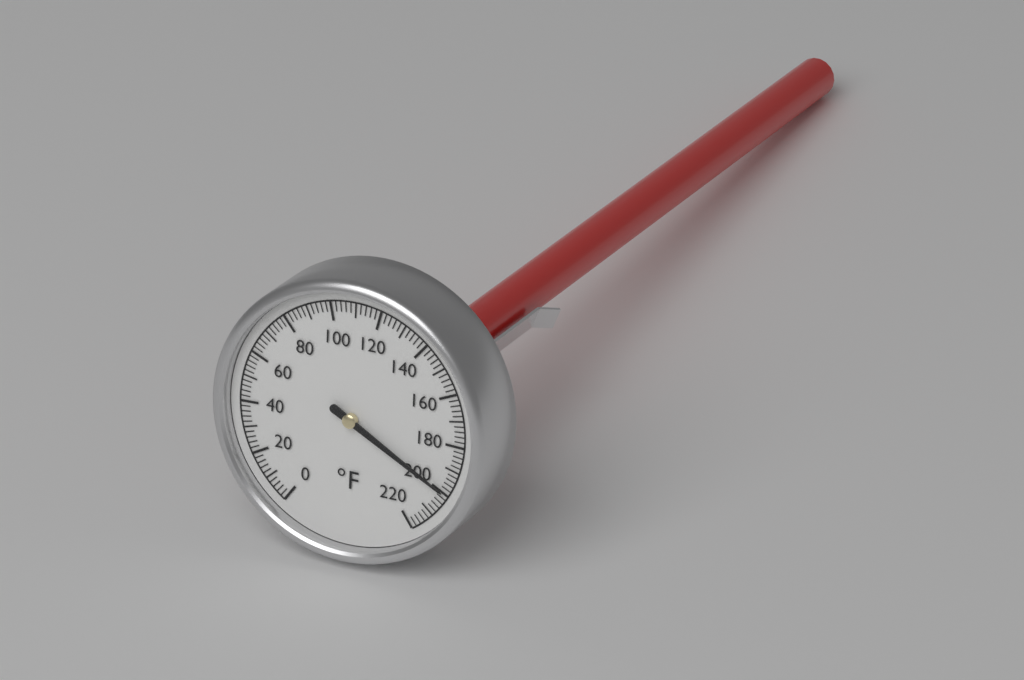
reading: 200 °F
